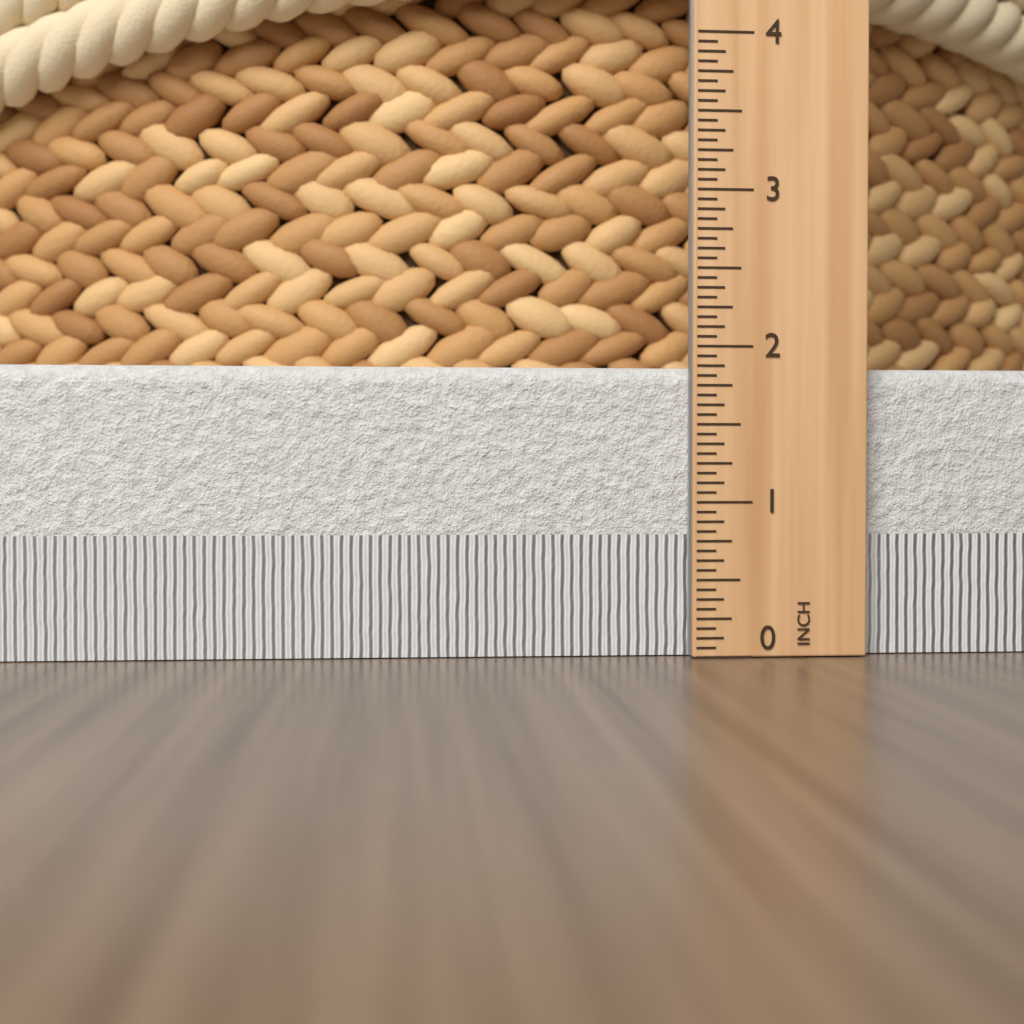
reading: 1.8750 in
